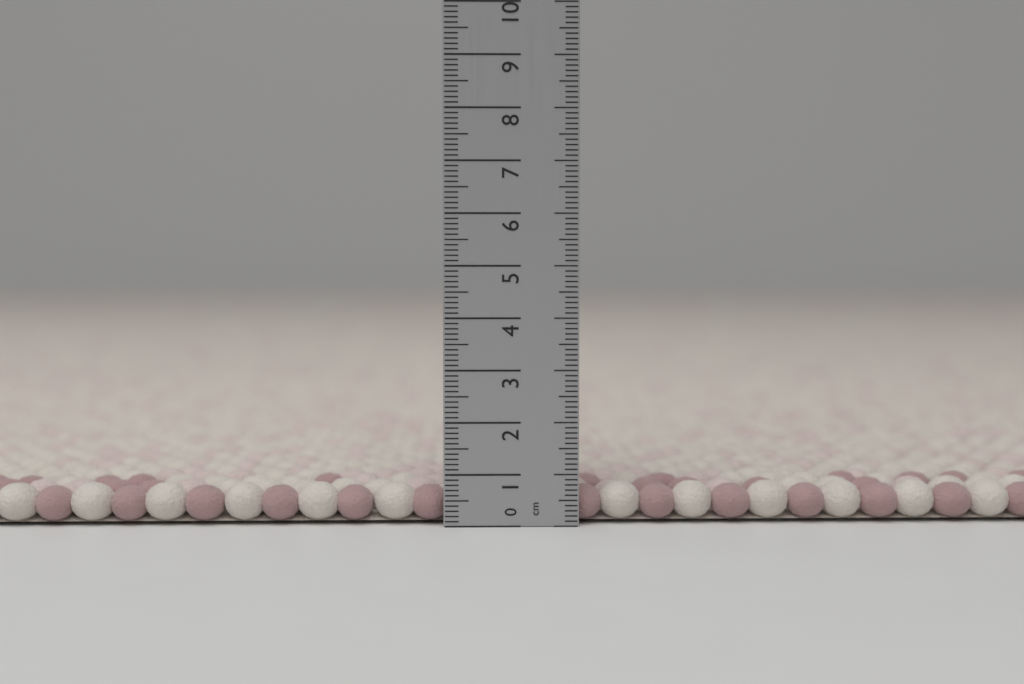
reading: 0.8 cm
